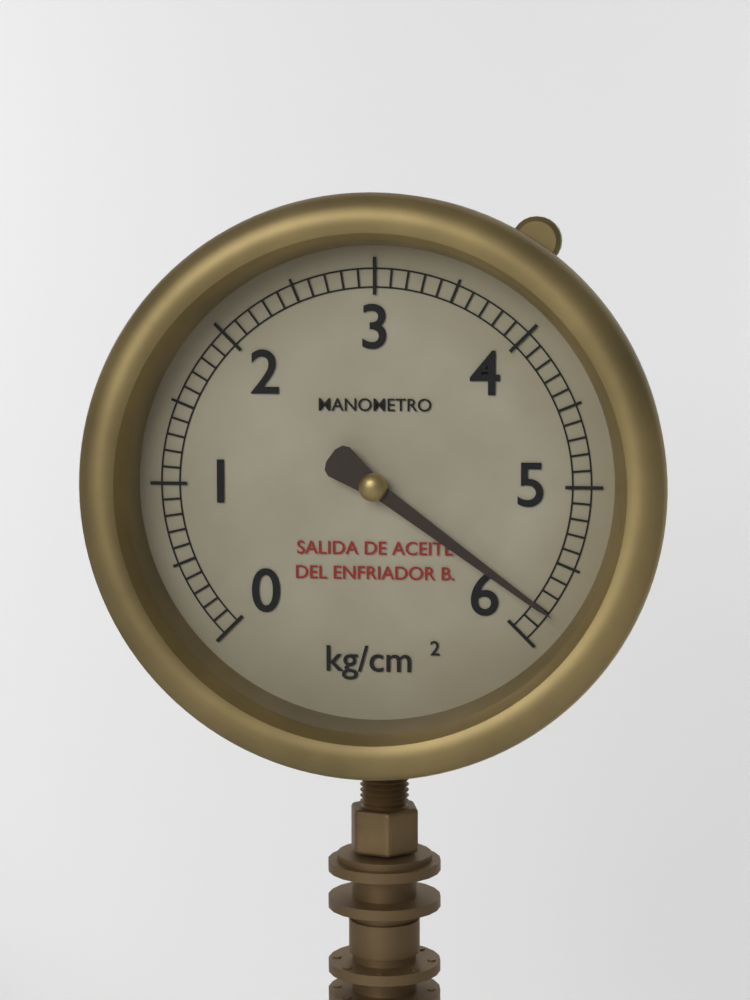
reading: 5.8 kg/cm²
